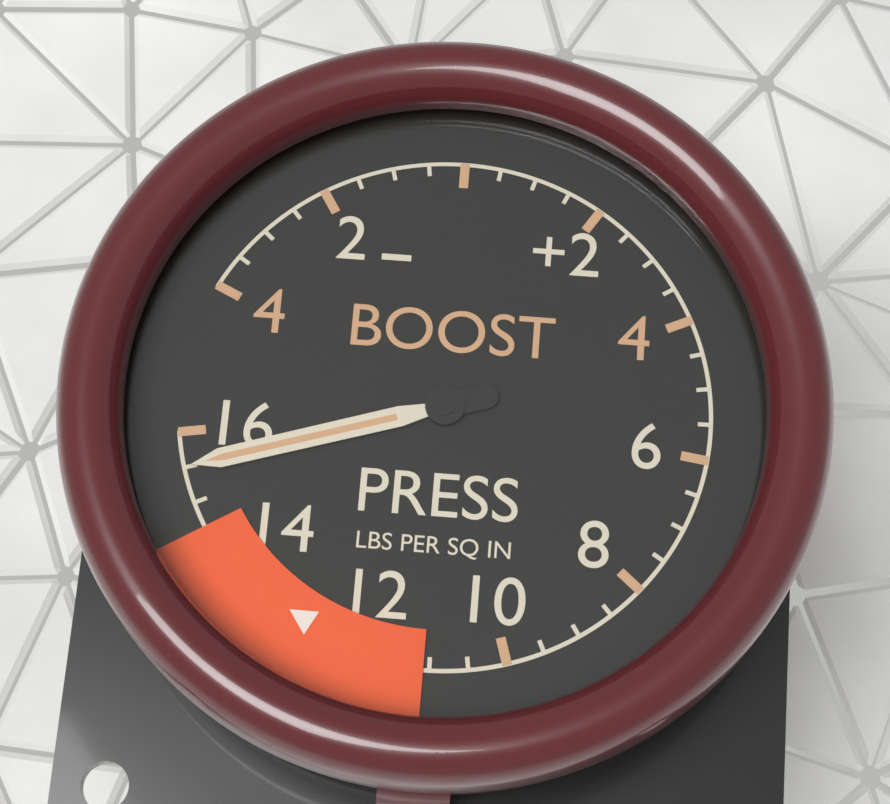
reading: 15.5 psi
